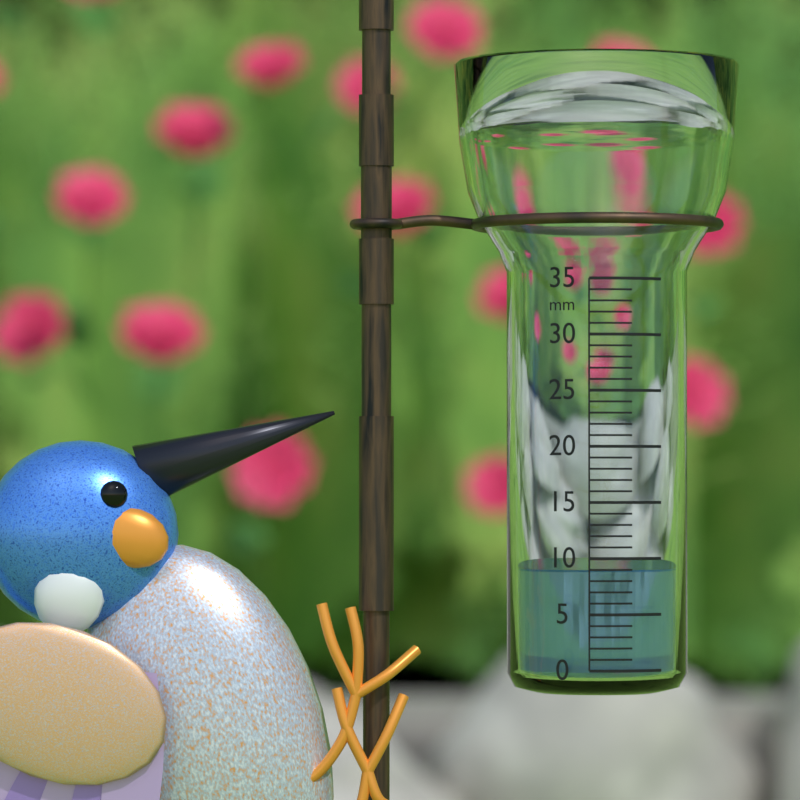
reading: 9 mm
